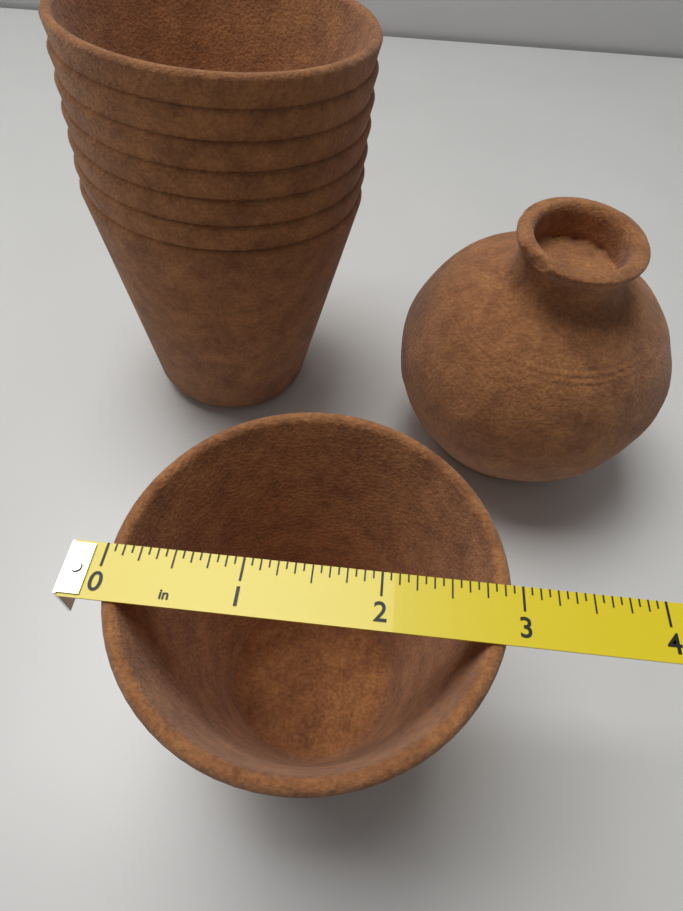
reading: 2.9375 in
